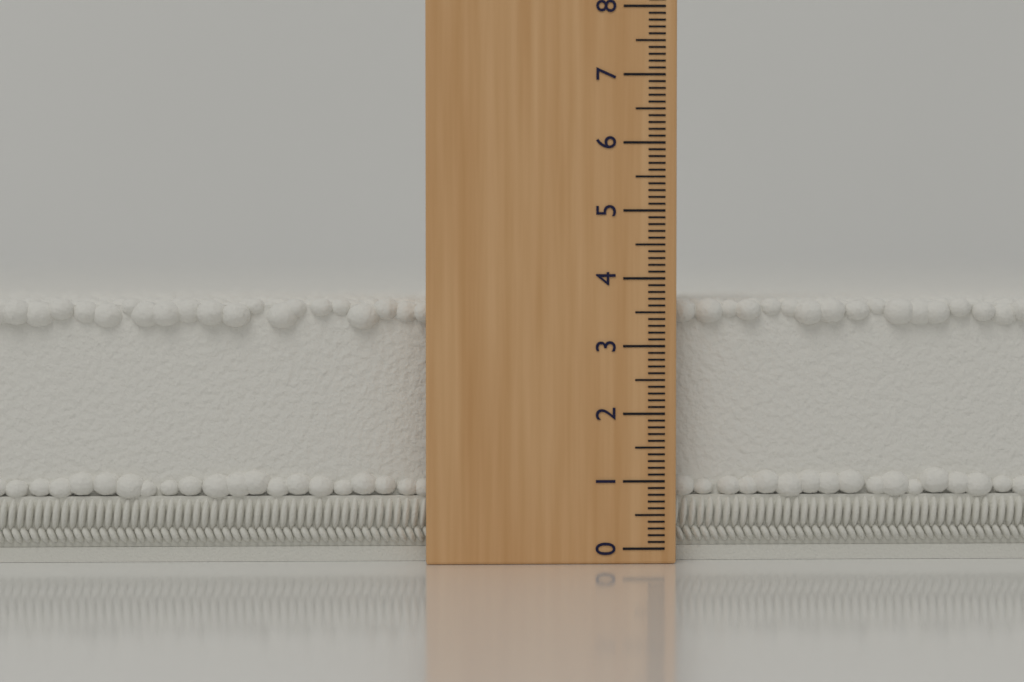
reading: 3.7 (no unit)
